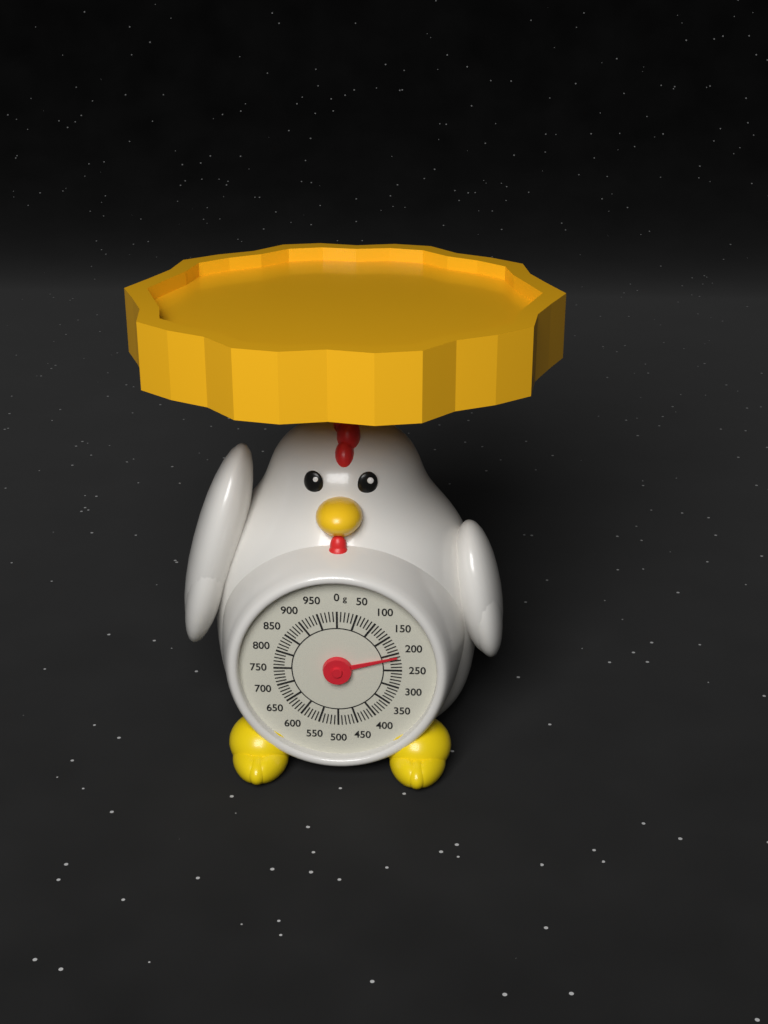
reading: 210 g
